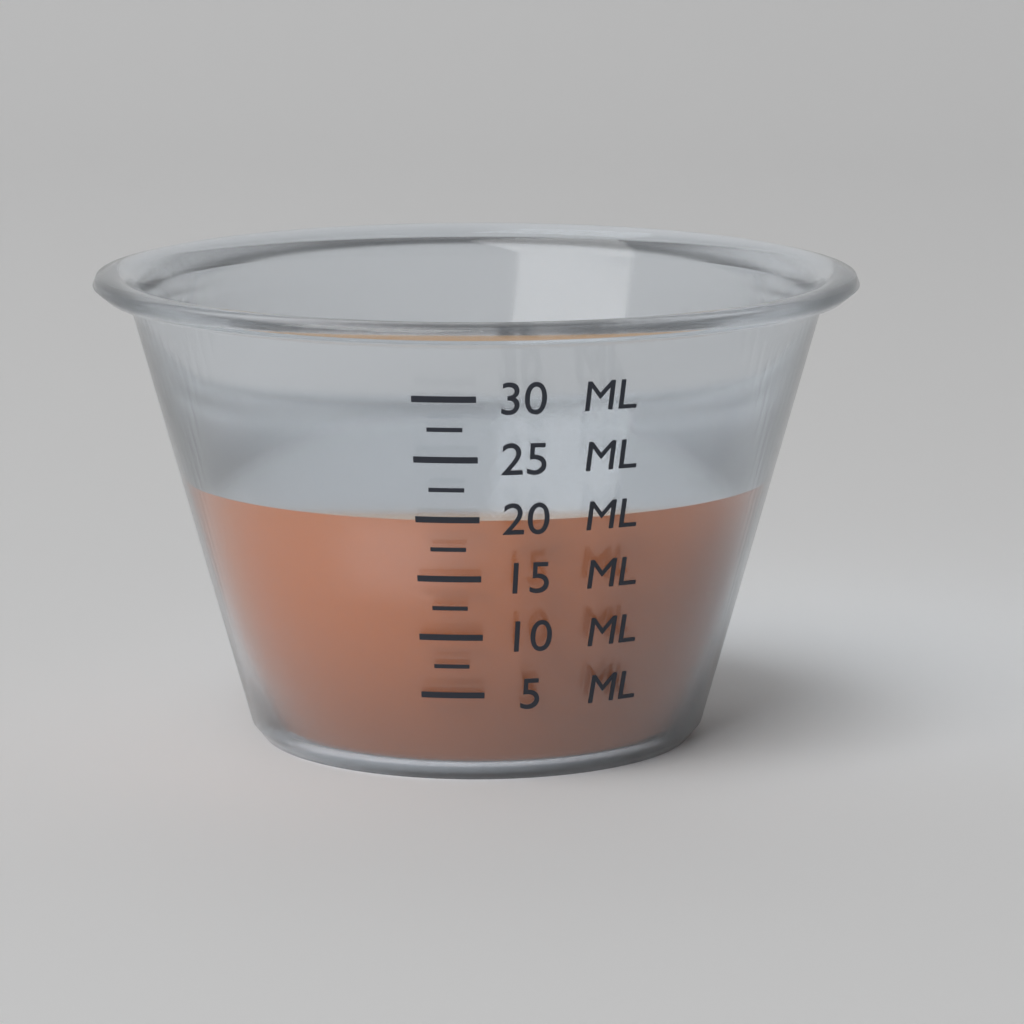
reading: 20.0 ml
